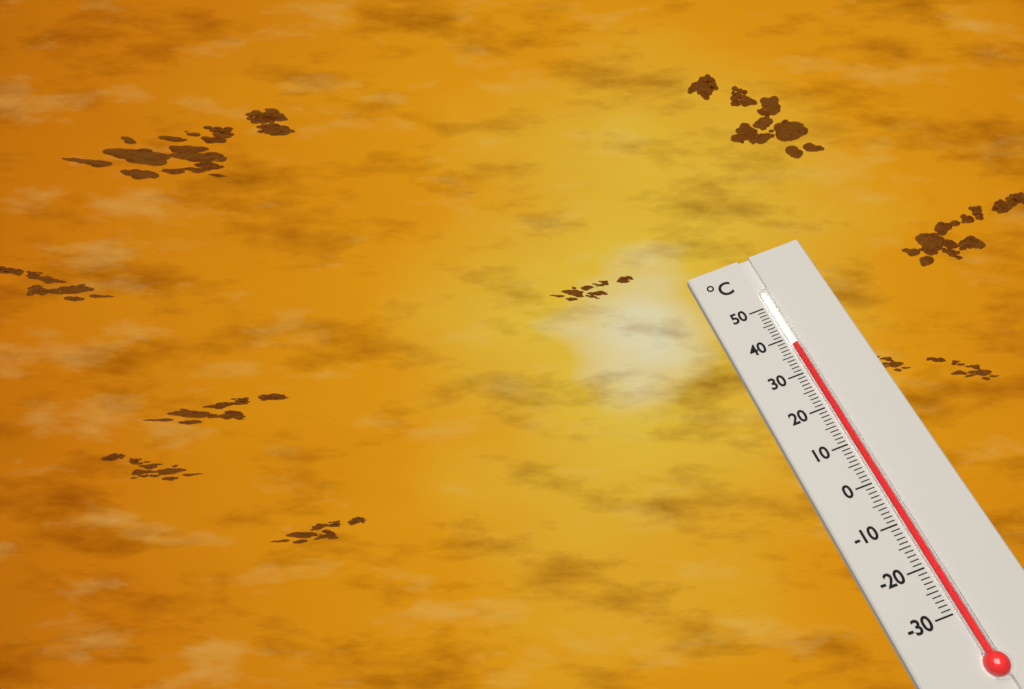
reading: 38 °C
